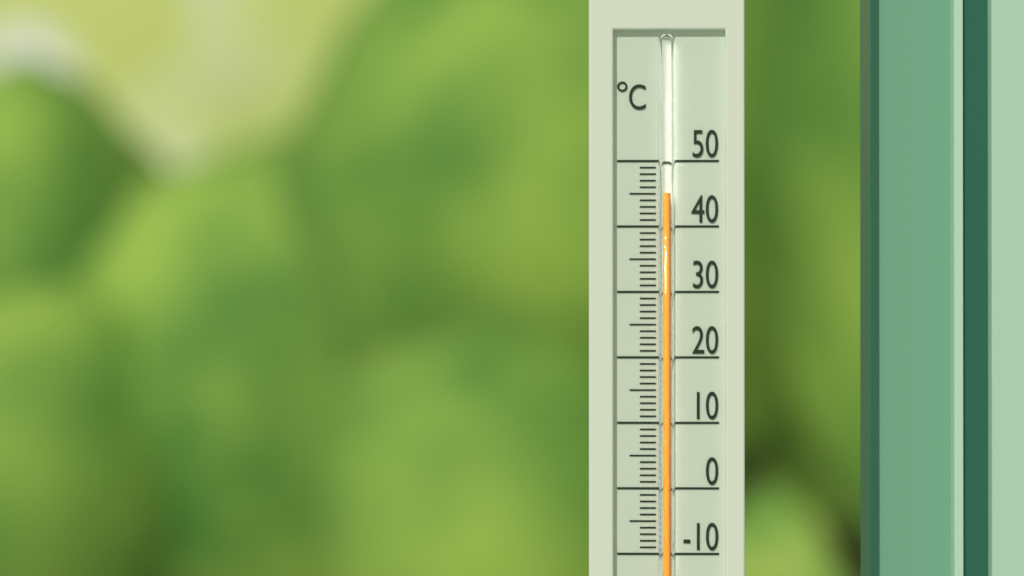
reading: 45 °C
